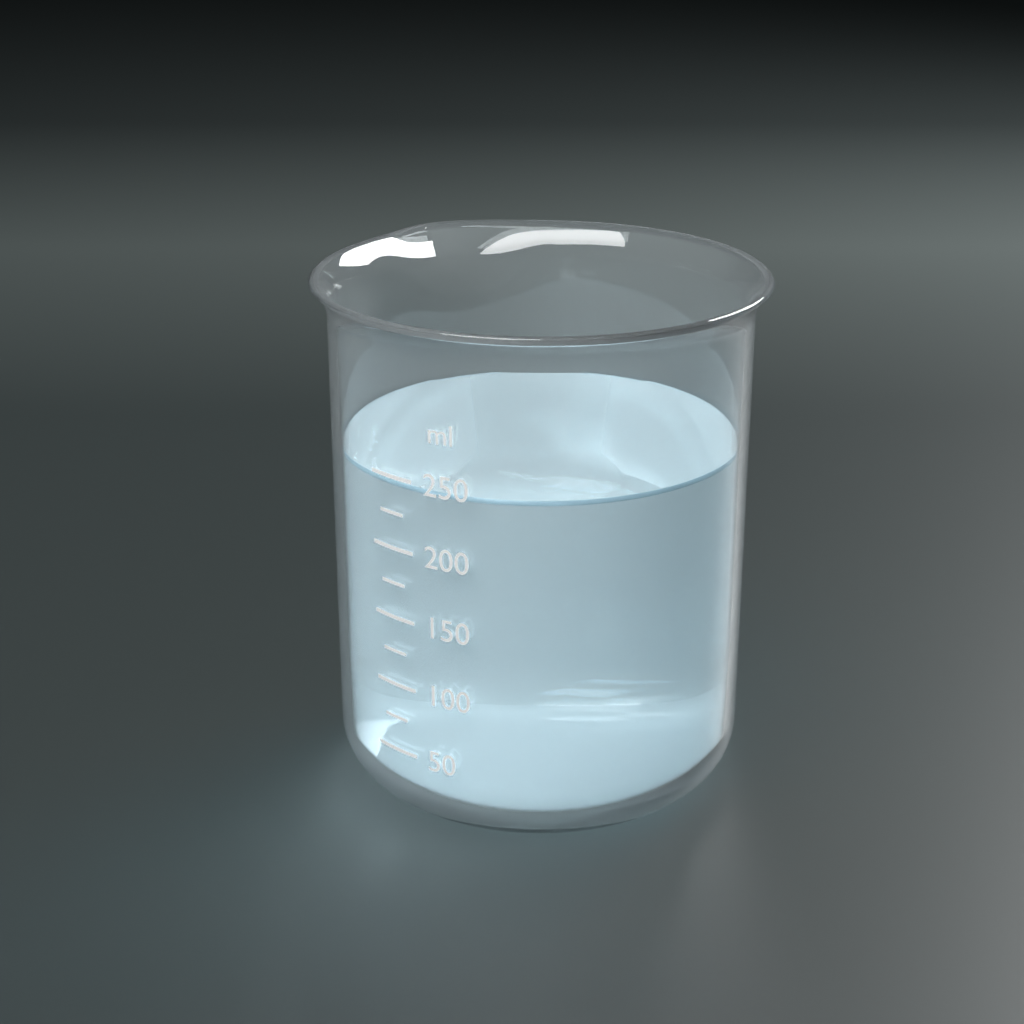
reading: 245 ml
